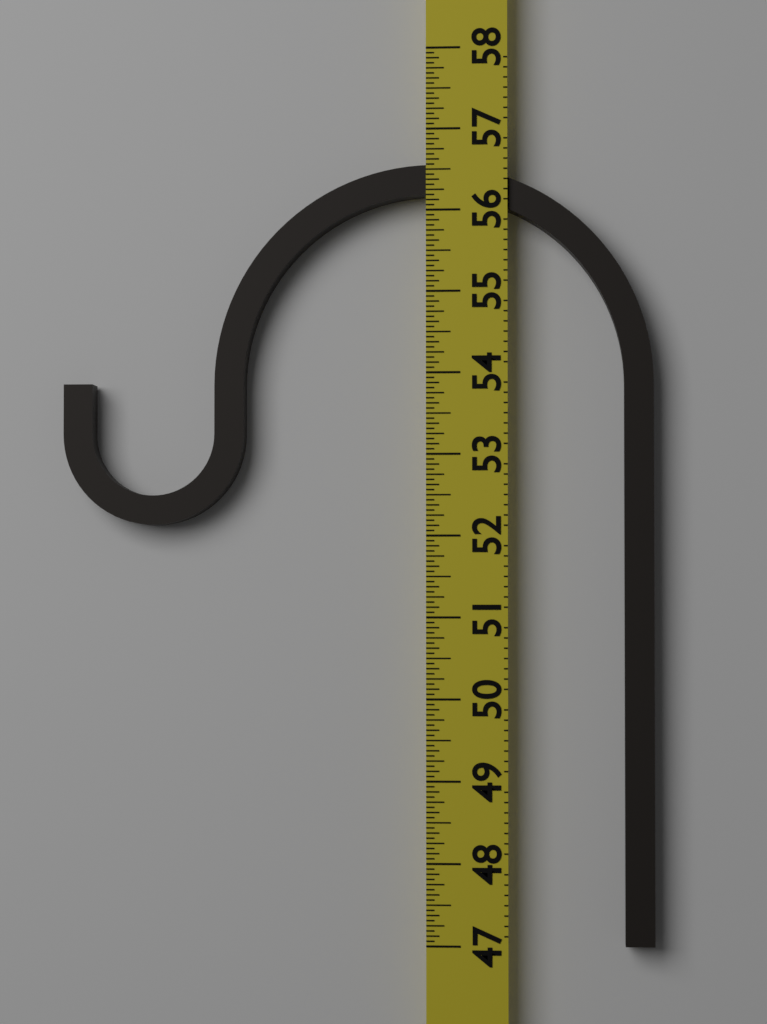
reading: 56.5625 (no unit)
